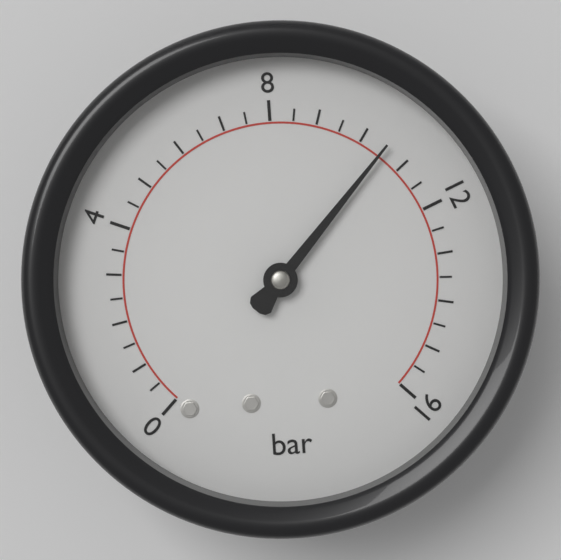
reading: 10.5 bar
